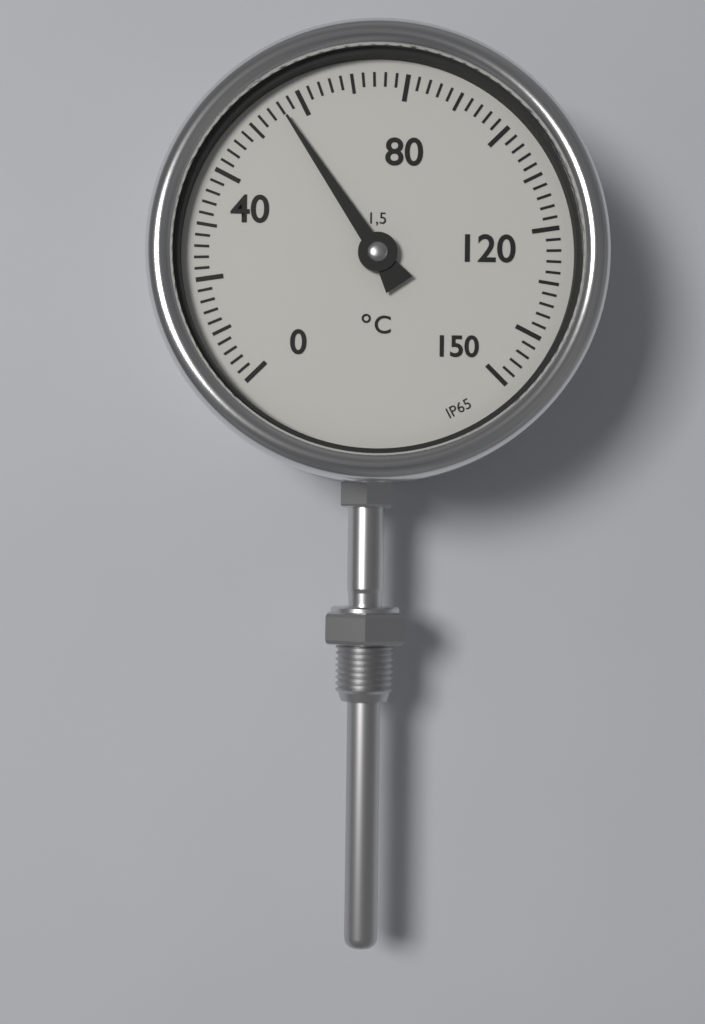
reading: 56 °C
